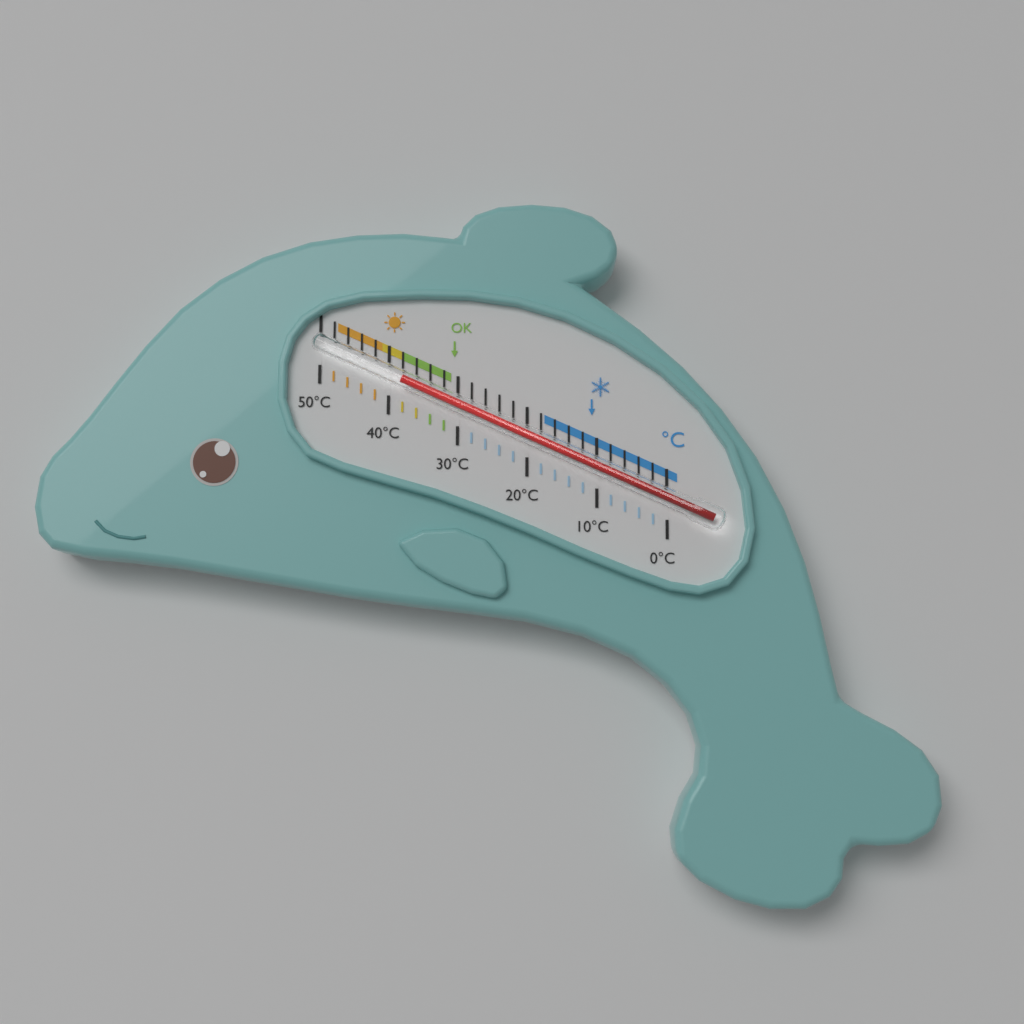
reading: 38 °C
